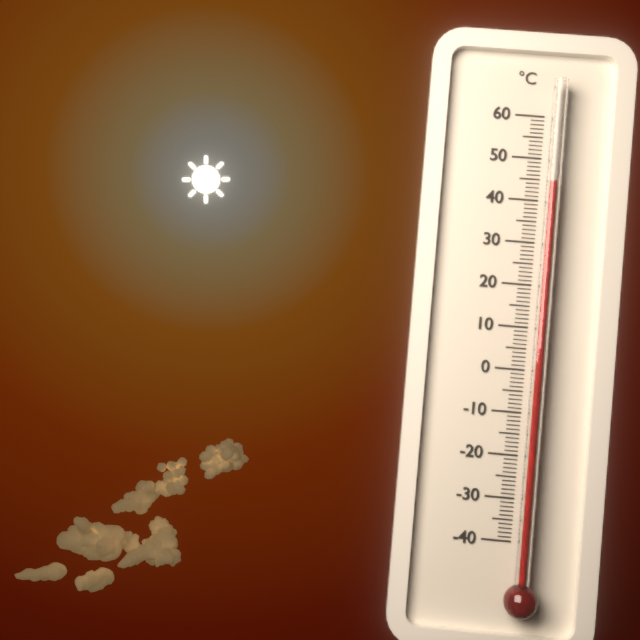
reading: 44 °C
